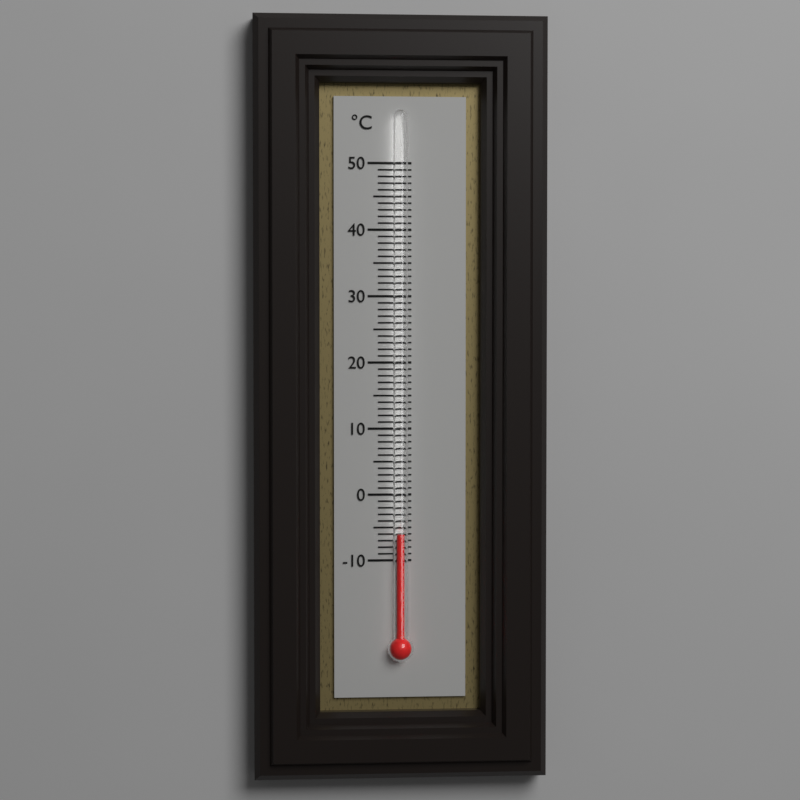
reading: -6 °C
